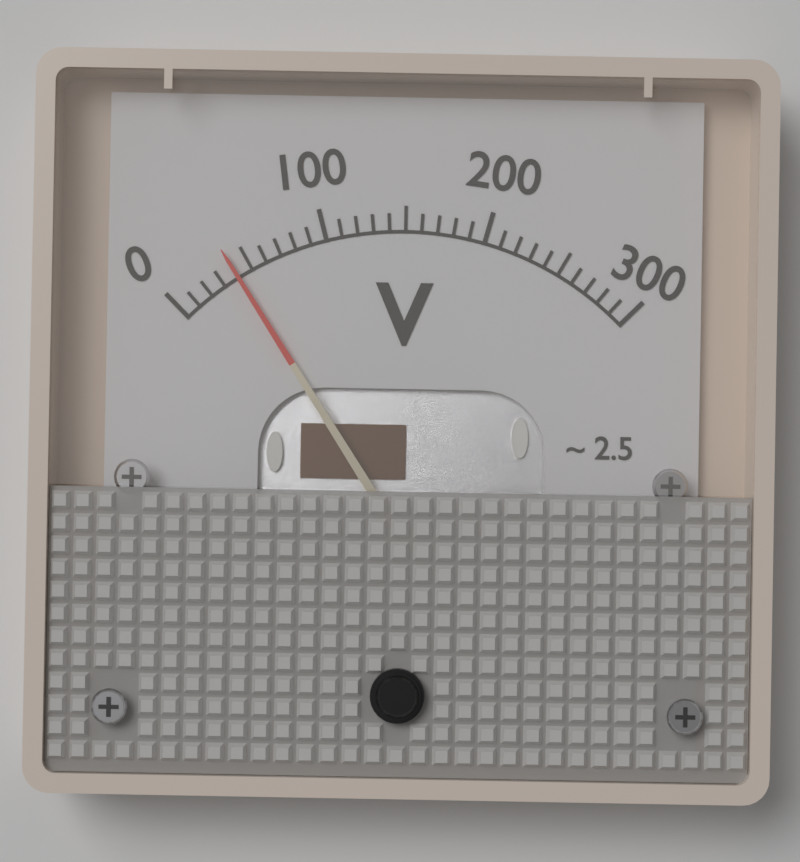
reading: 40 V
